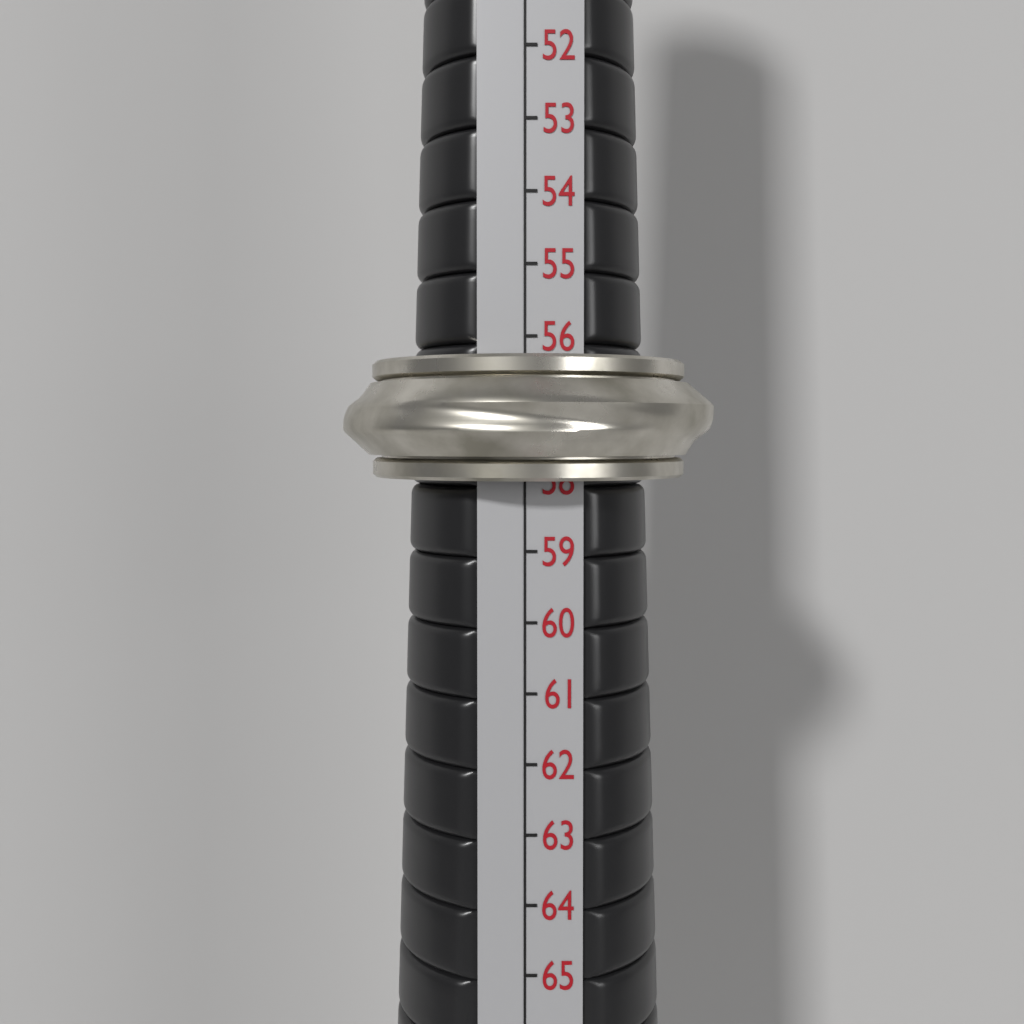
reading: 58 (no unit)
